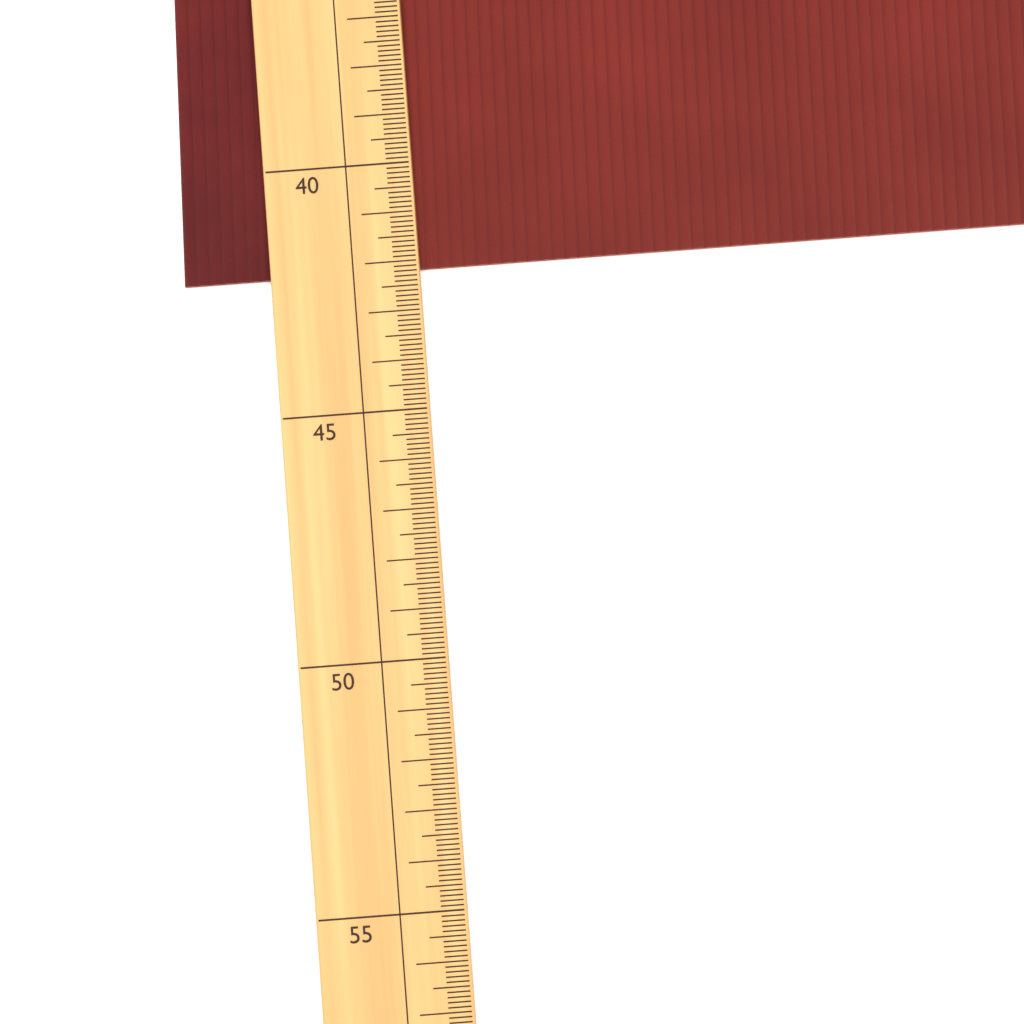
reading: 42.1 (no unit)
